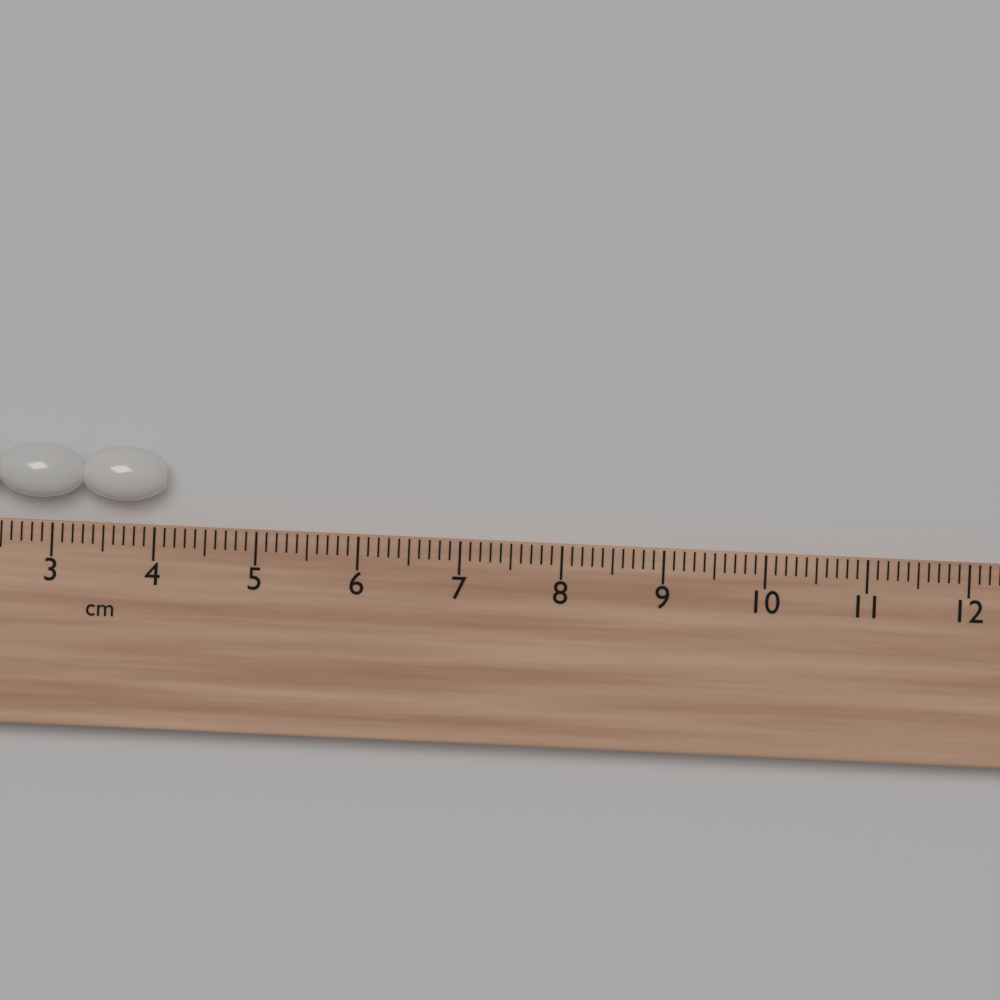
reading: 4.1 cm
